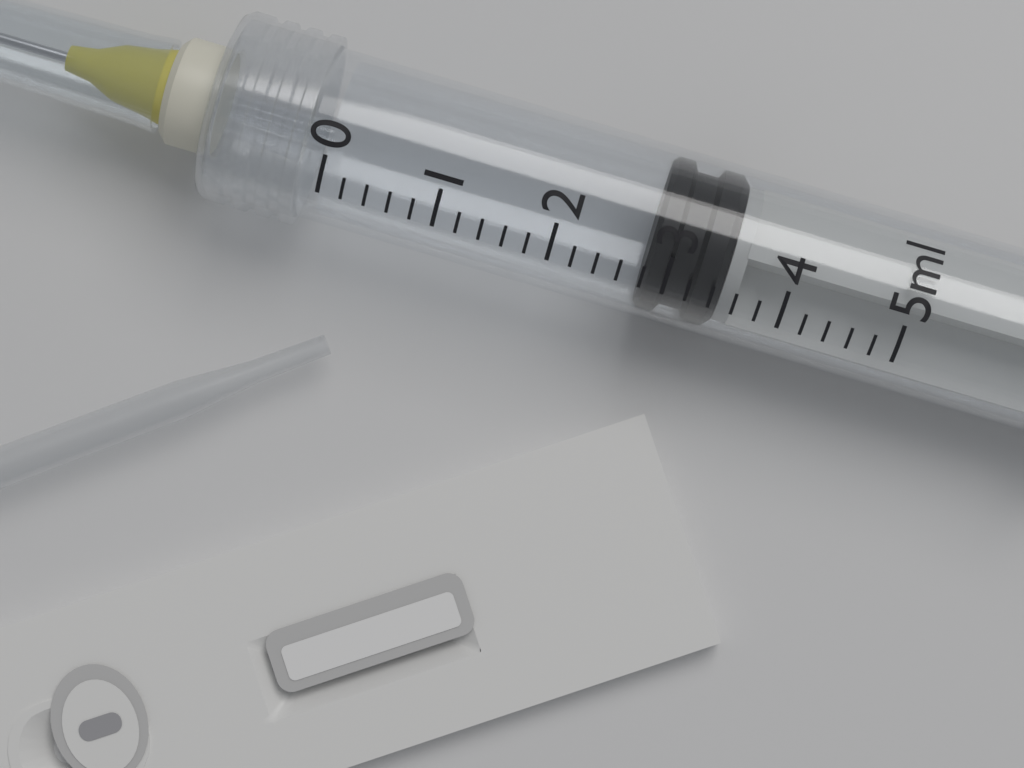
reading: 2.8 ml
